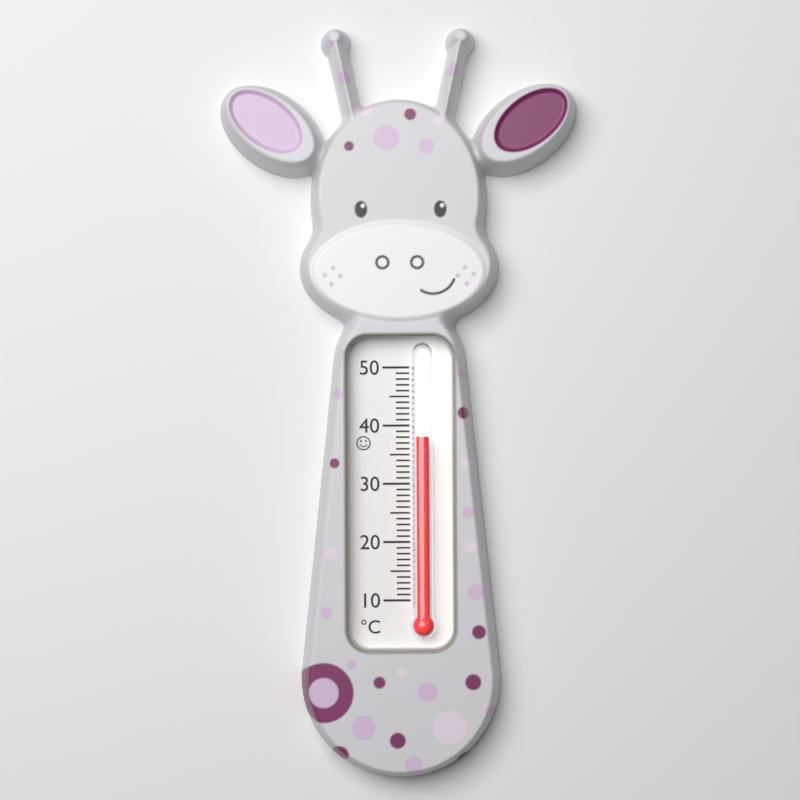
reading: 38 °C
